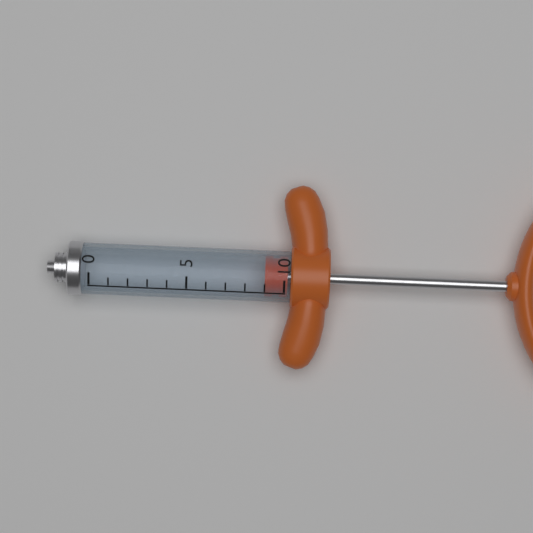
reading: 9 (no unit)
